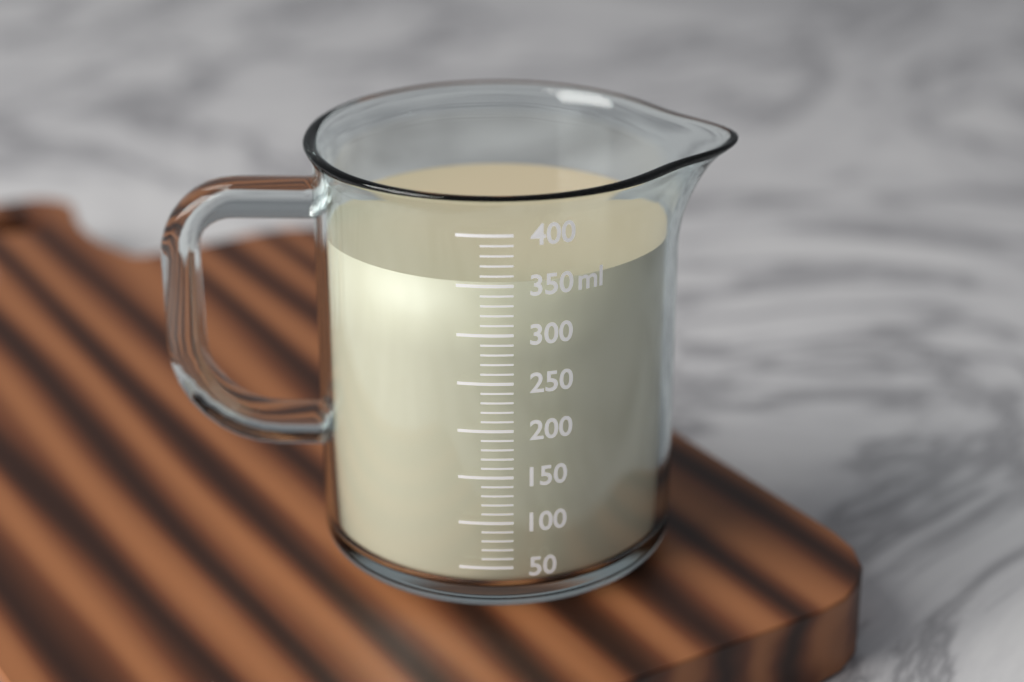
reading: 350 ml
